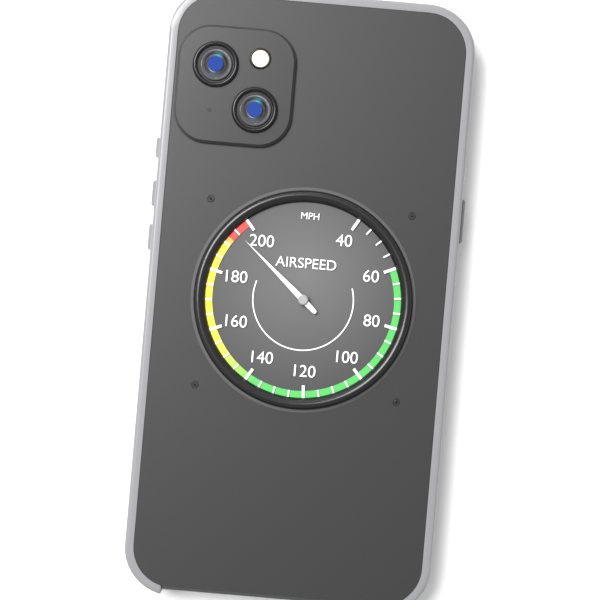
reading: 195 mph
